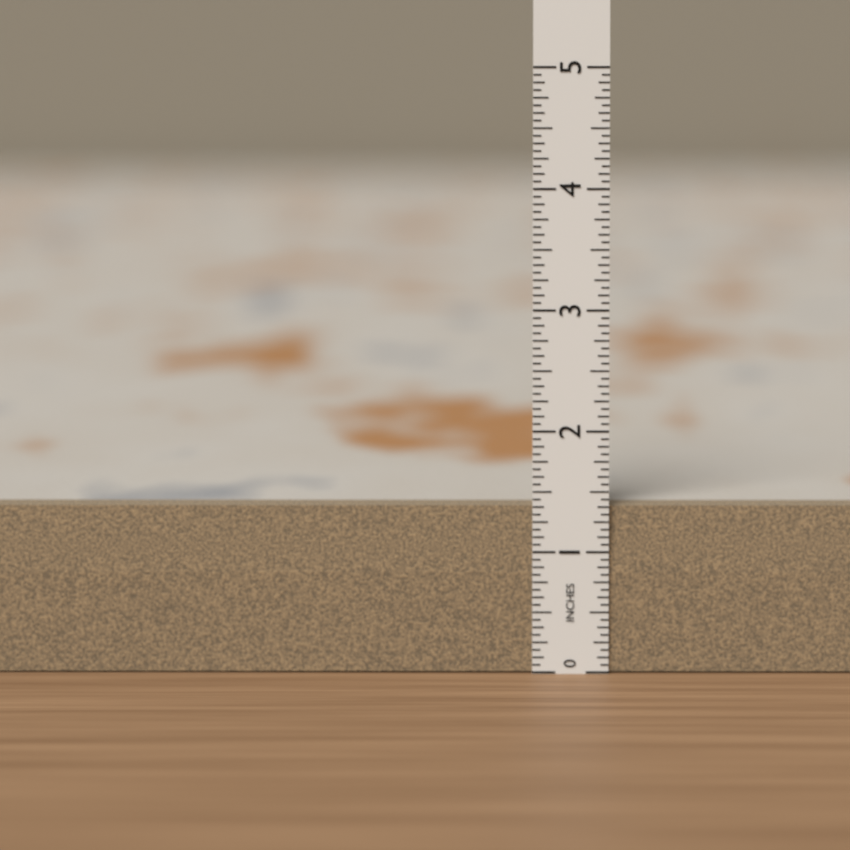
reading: 1.3750 in
